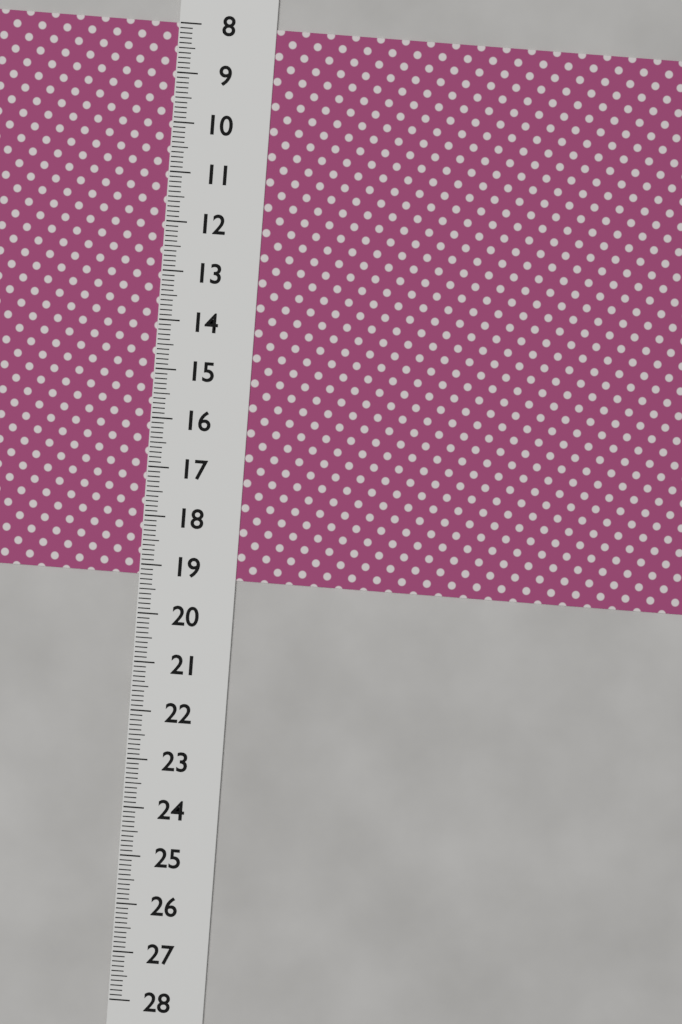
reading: 19.2 (no unit)
